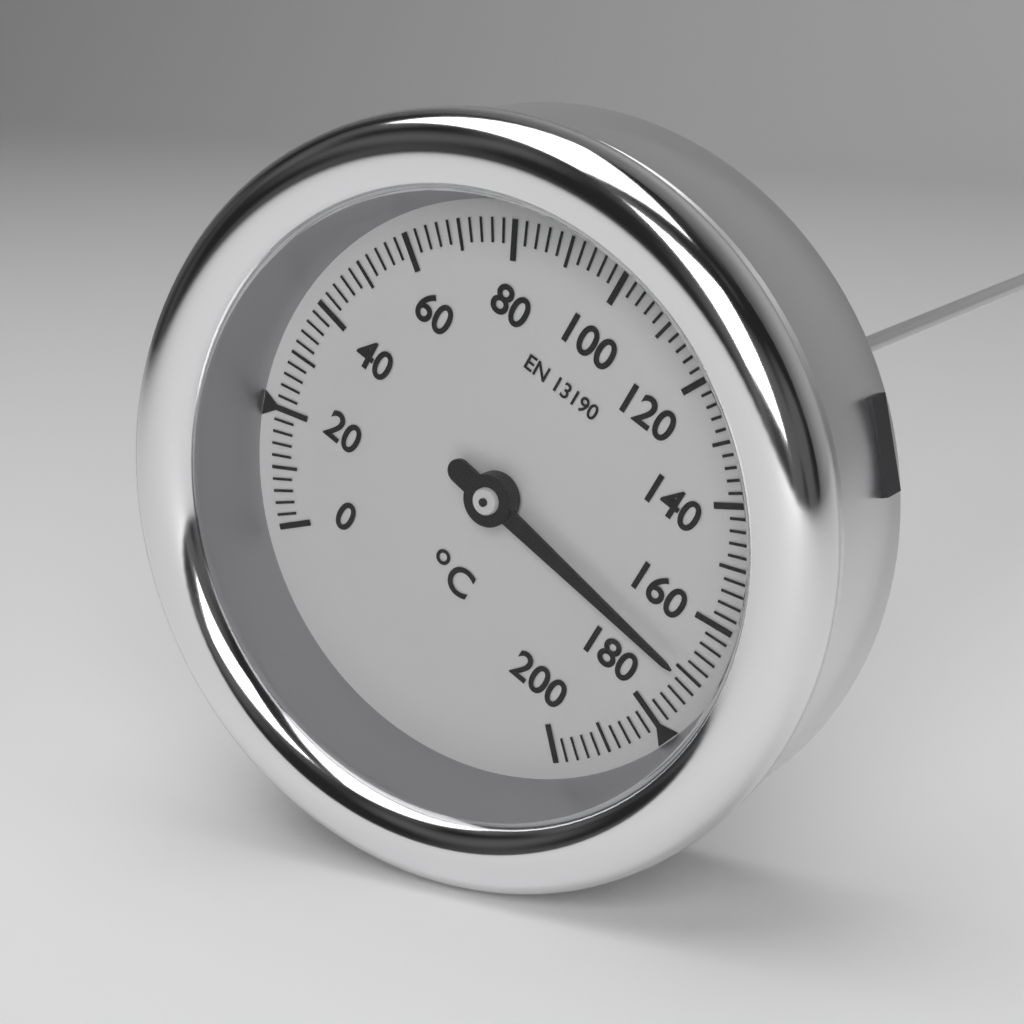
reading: 170 °C
